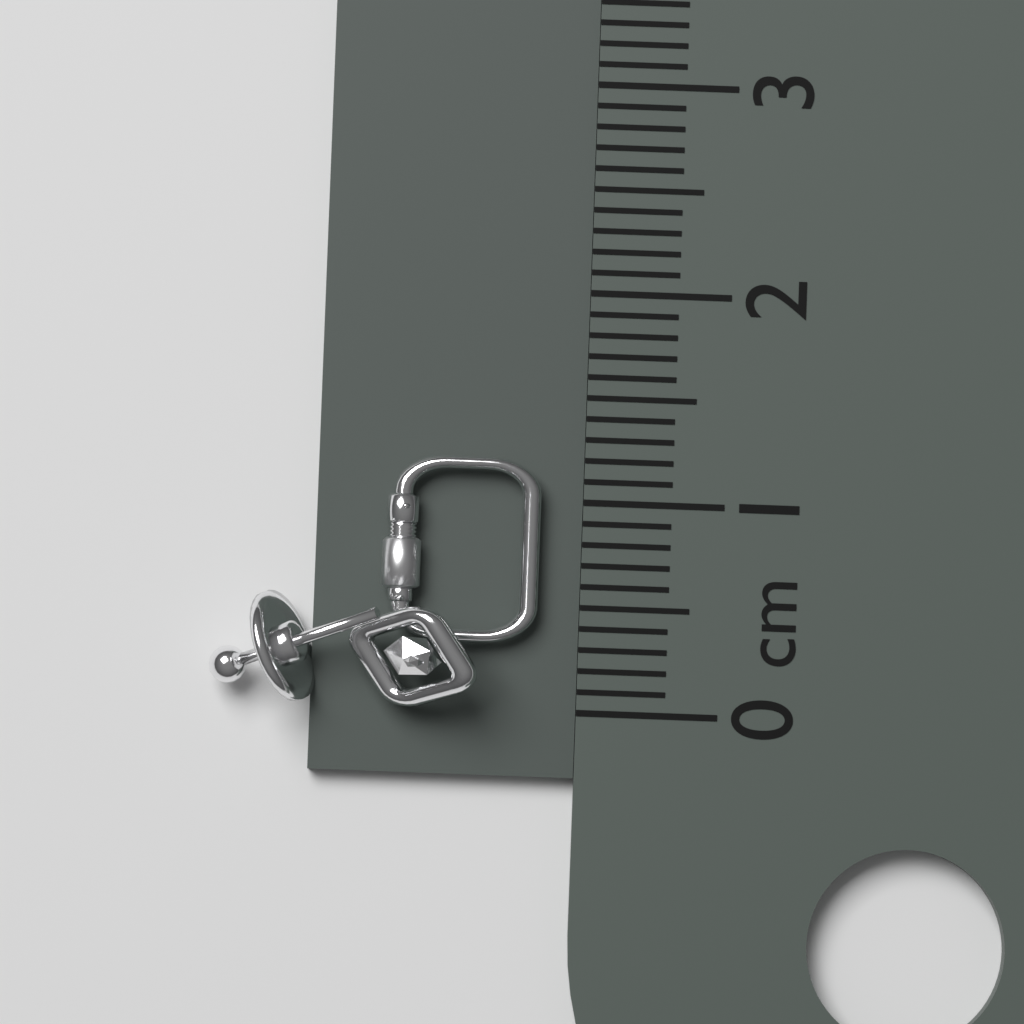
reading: 1.2 cm
